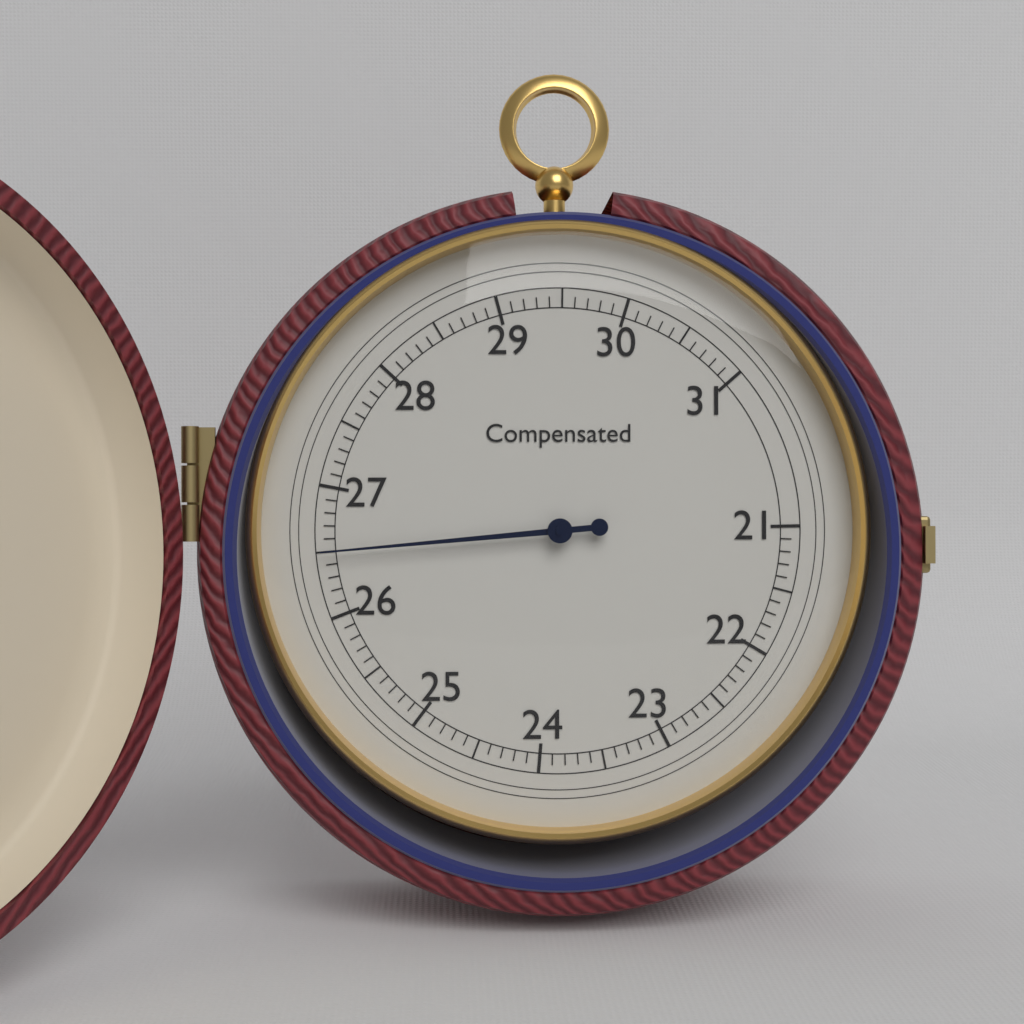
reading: 26.5 (no unit)
